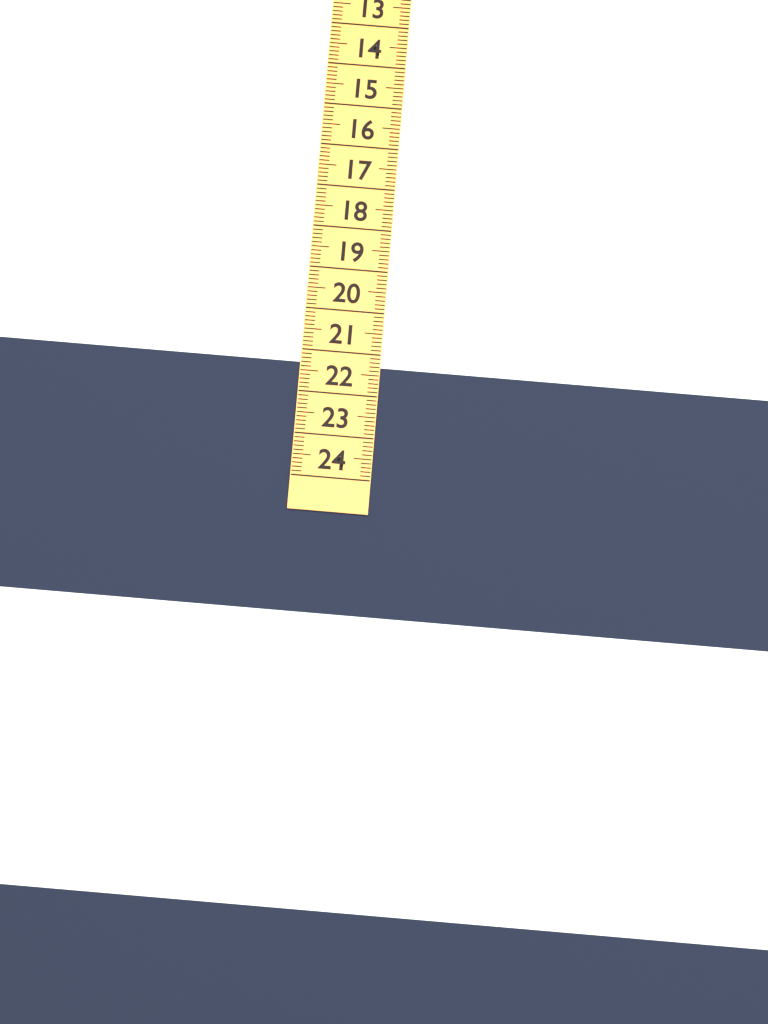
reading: 21.3 (no unit)
